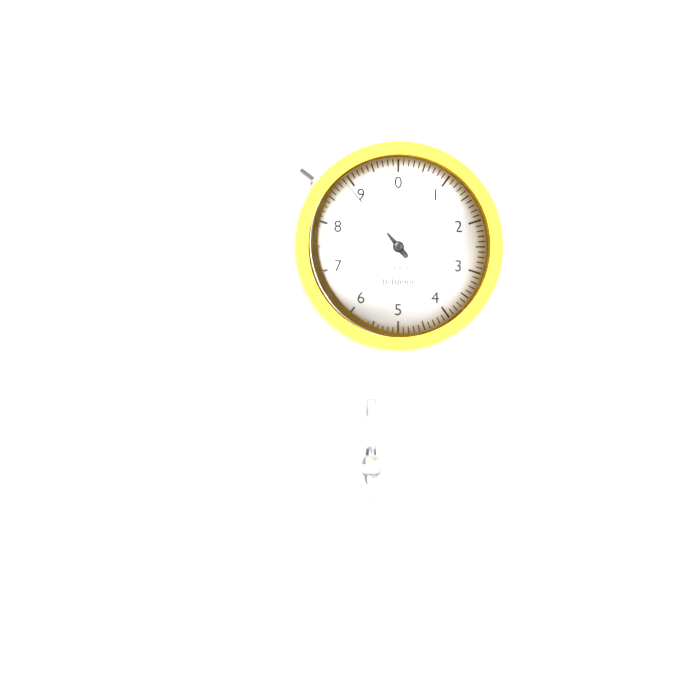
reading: 8.9 mm
